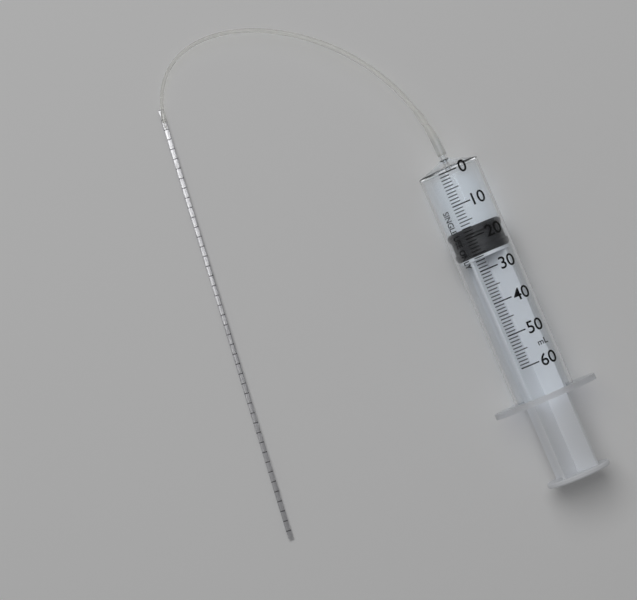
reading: 17 ml
